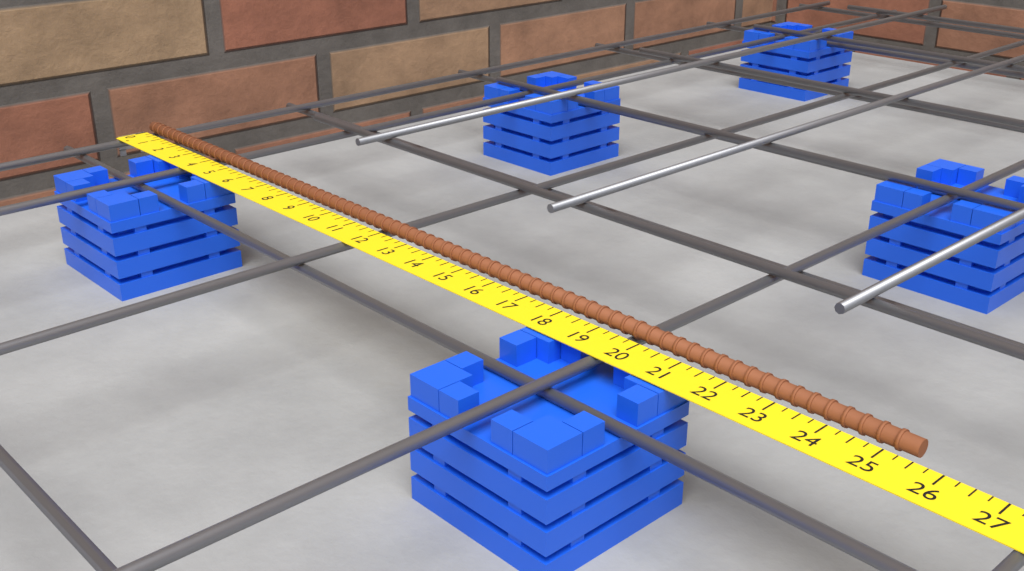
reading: 25.50 in
